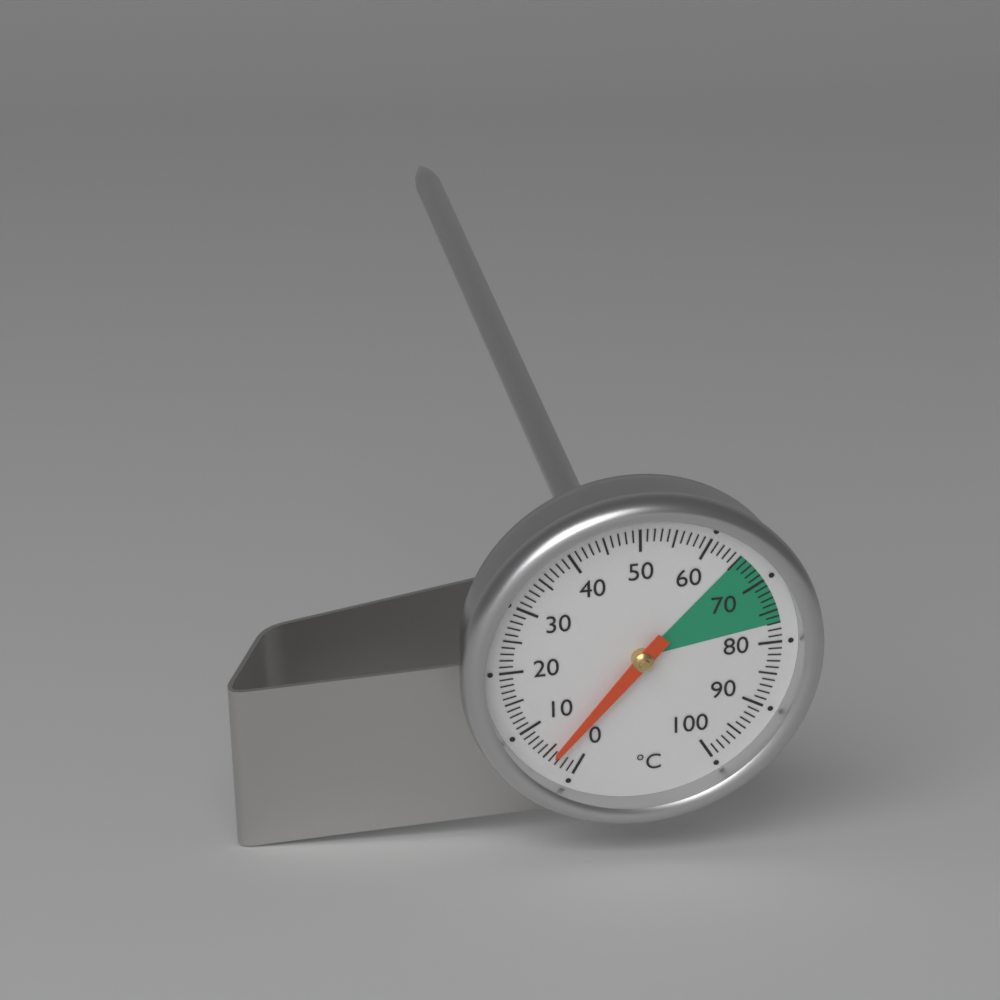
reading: 4 °C
